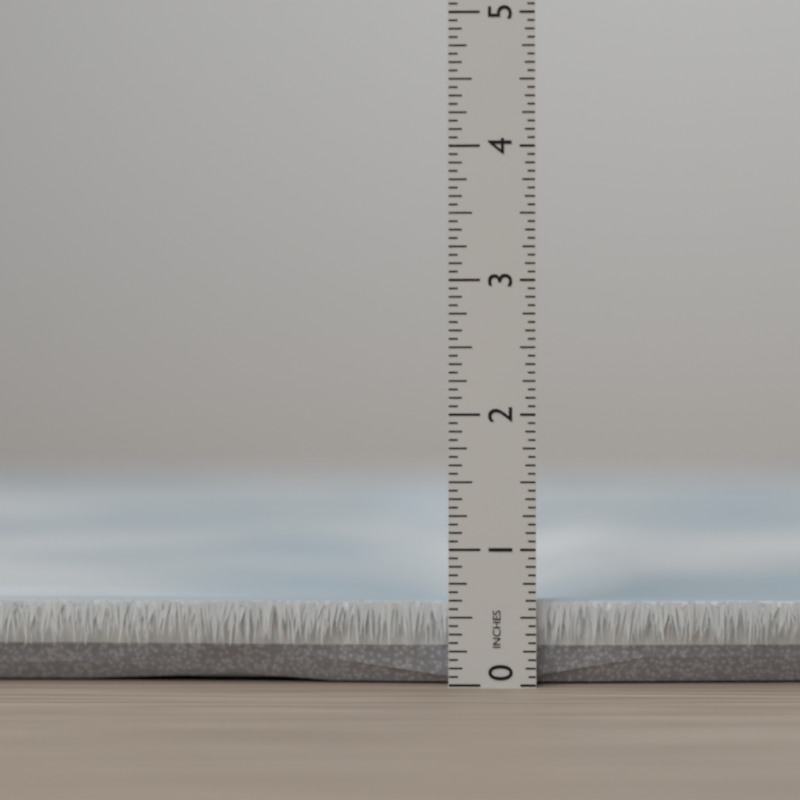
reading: 0.6250 in
